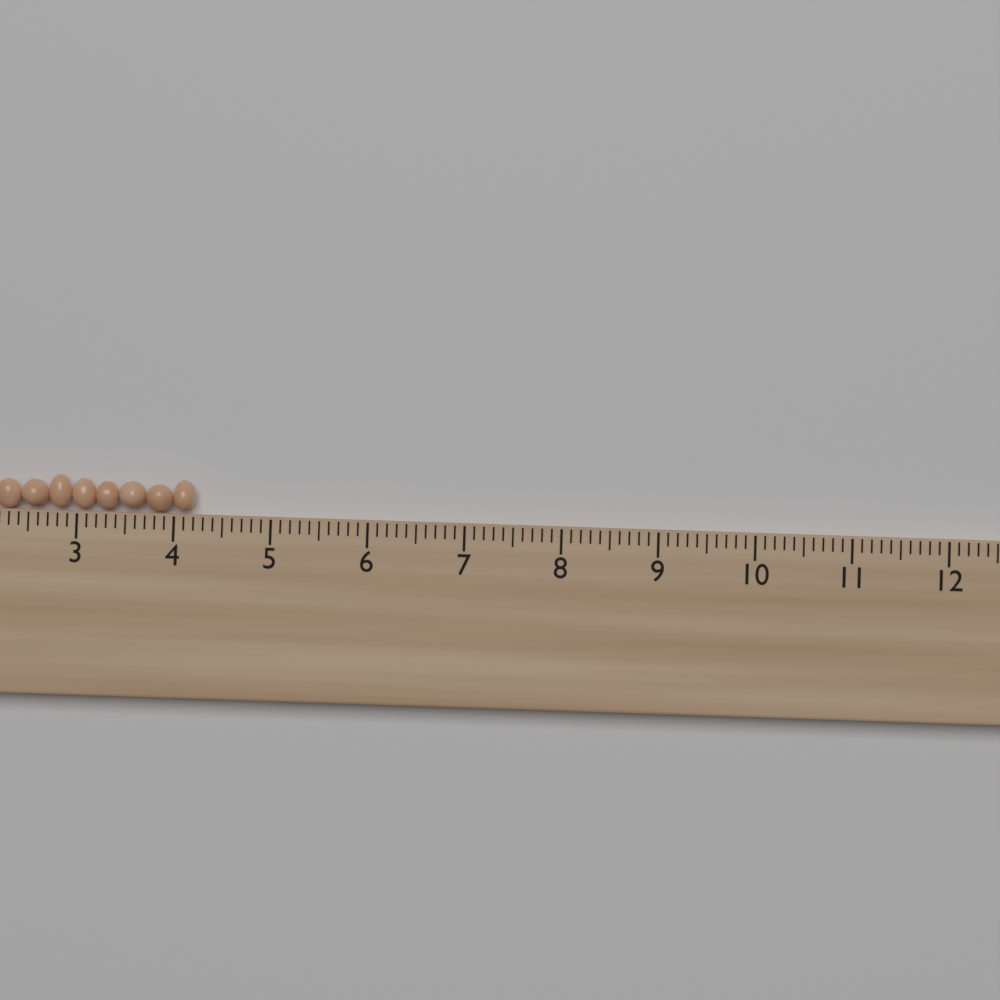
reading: 4.2 cm
